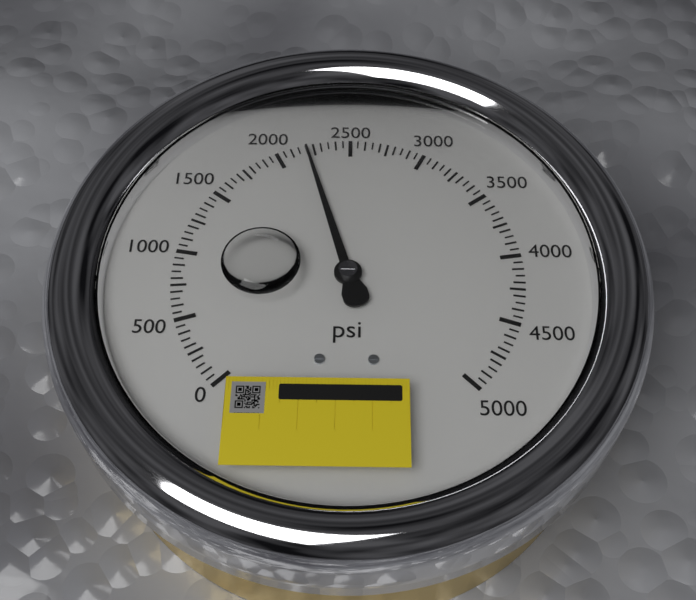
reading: 2200 psi
